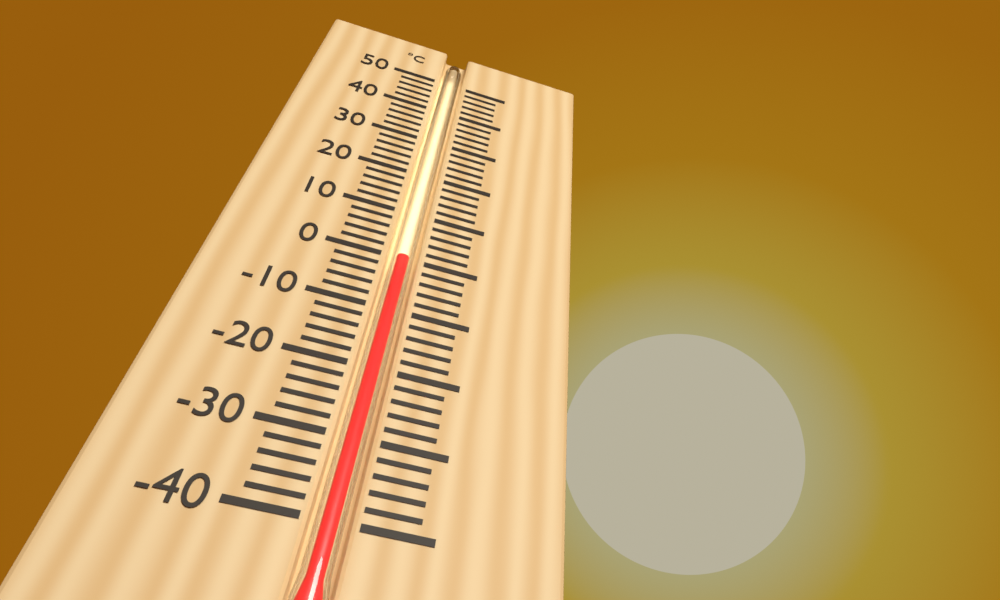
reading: 0 °C
